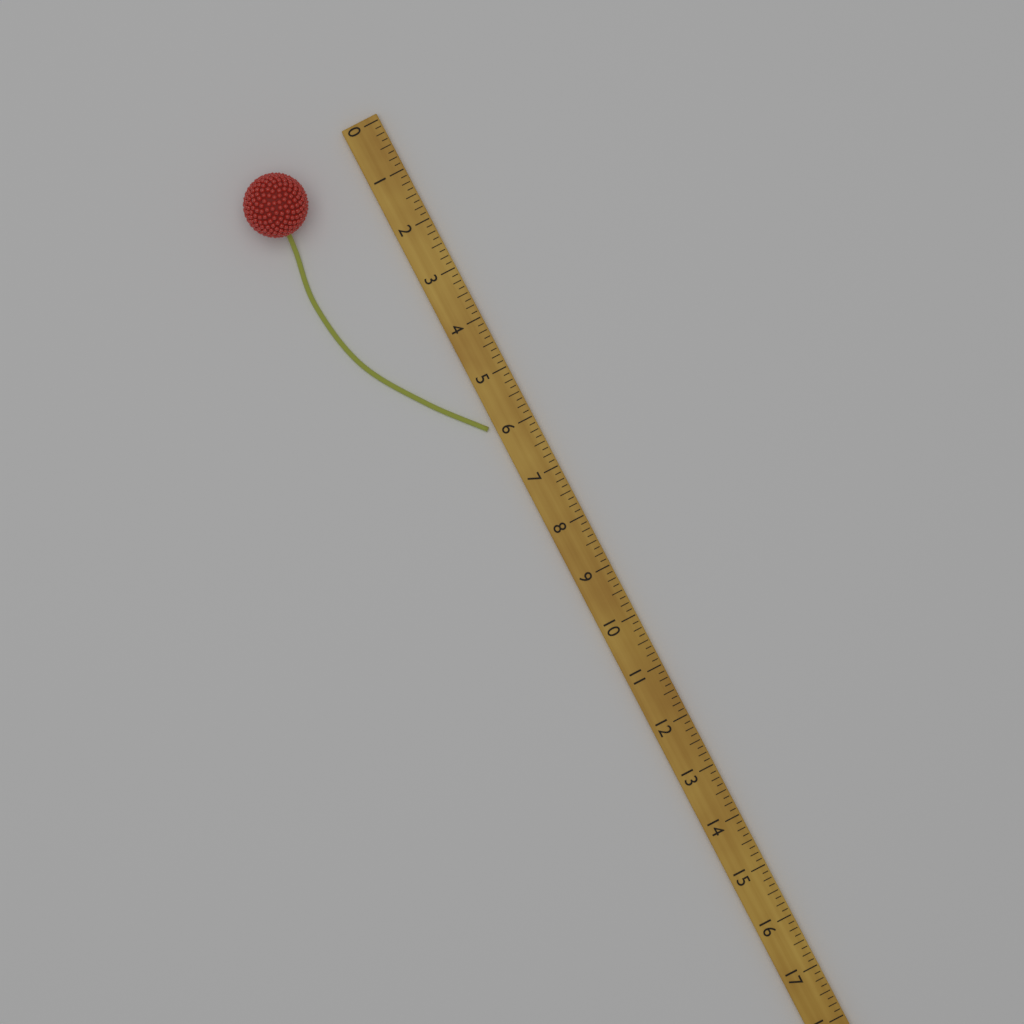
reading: 5.875 (no unit)
